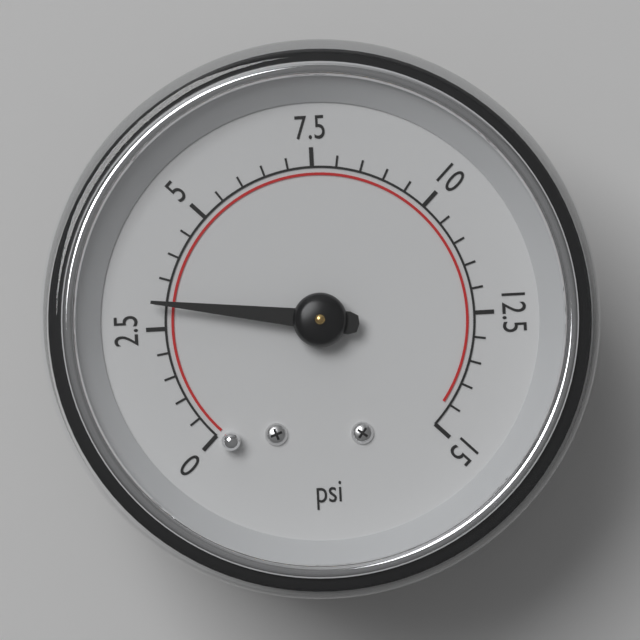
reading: 3.0 psi
